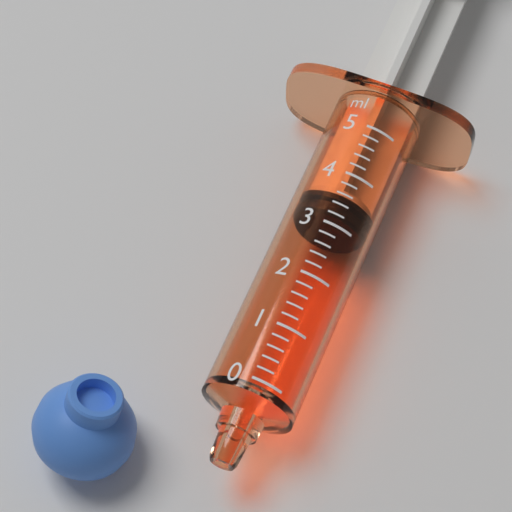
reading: 3.2 ml
